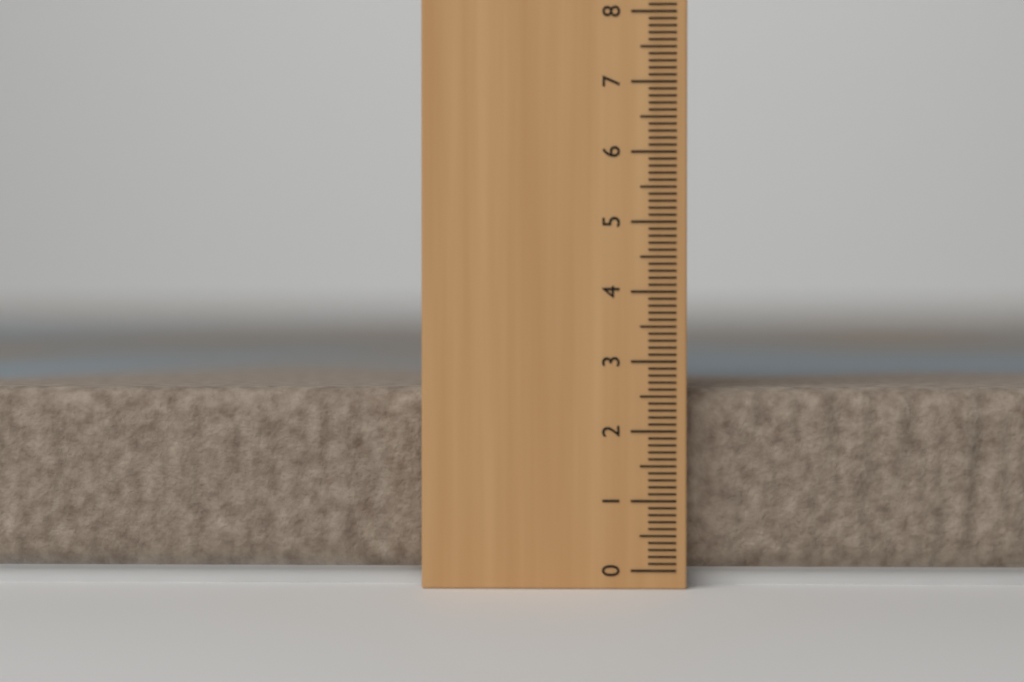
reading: 2.6 cm
